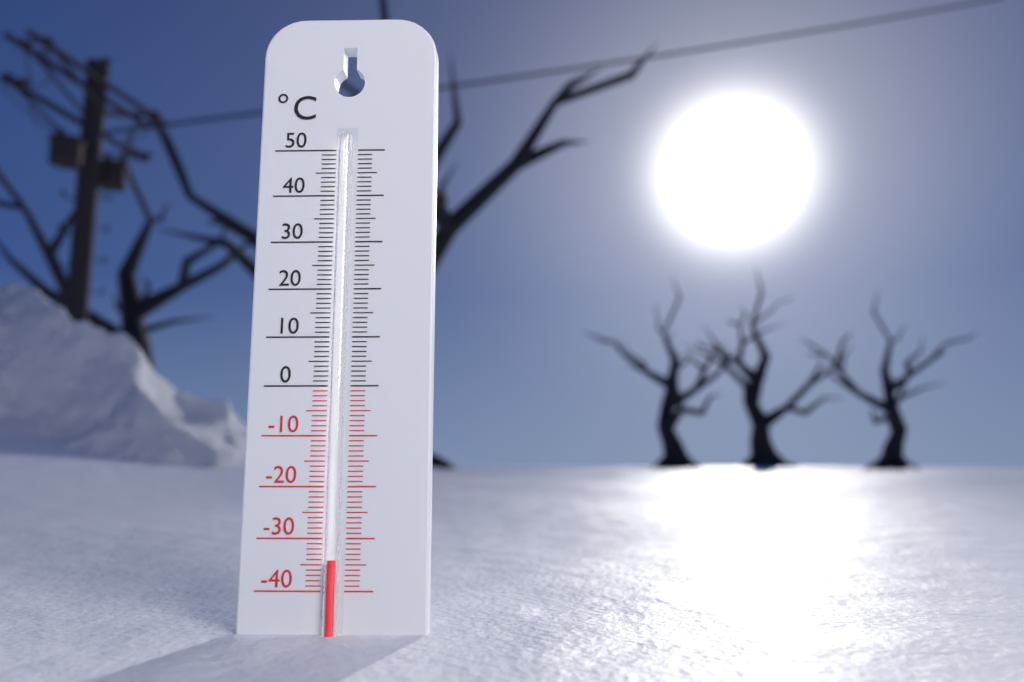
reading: -34 °C
